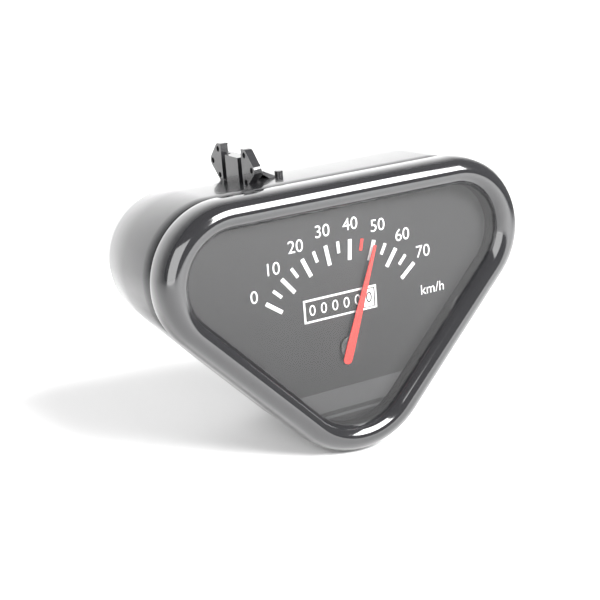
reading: 50 km/h
